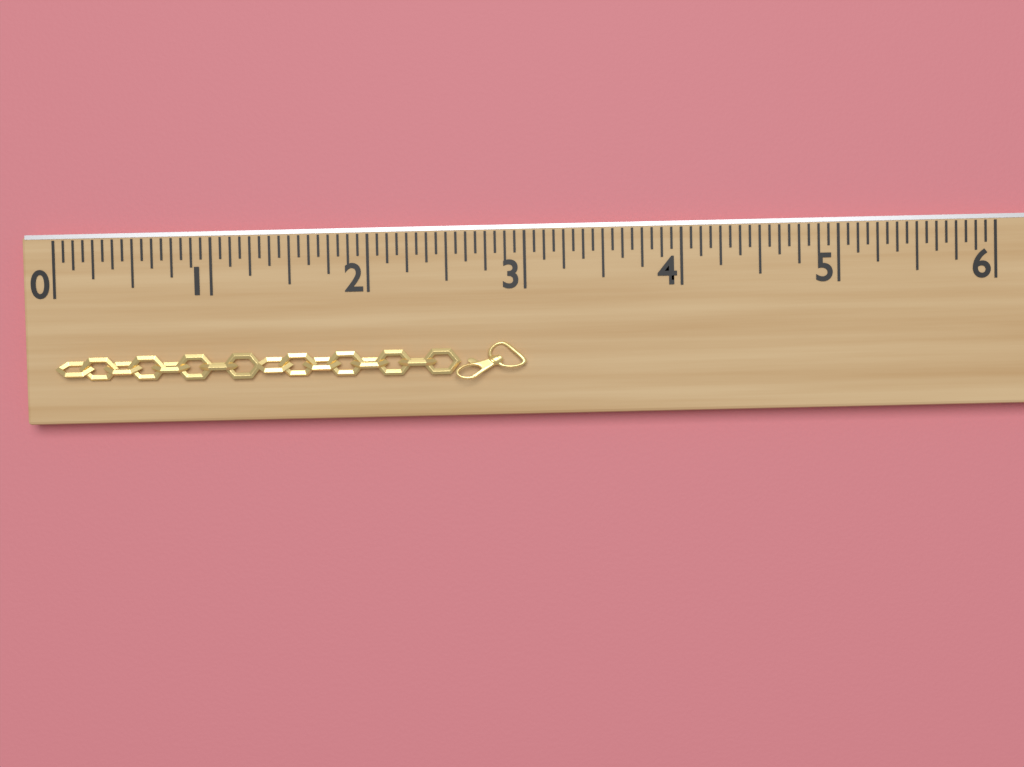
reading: 3.0000 (no unit)
